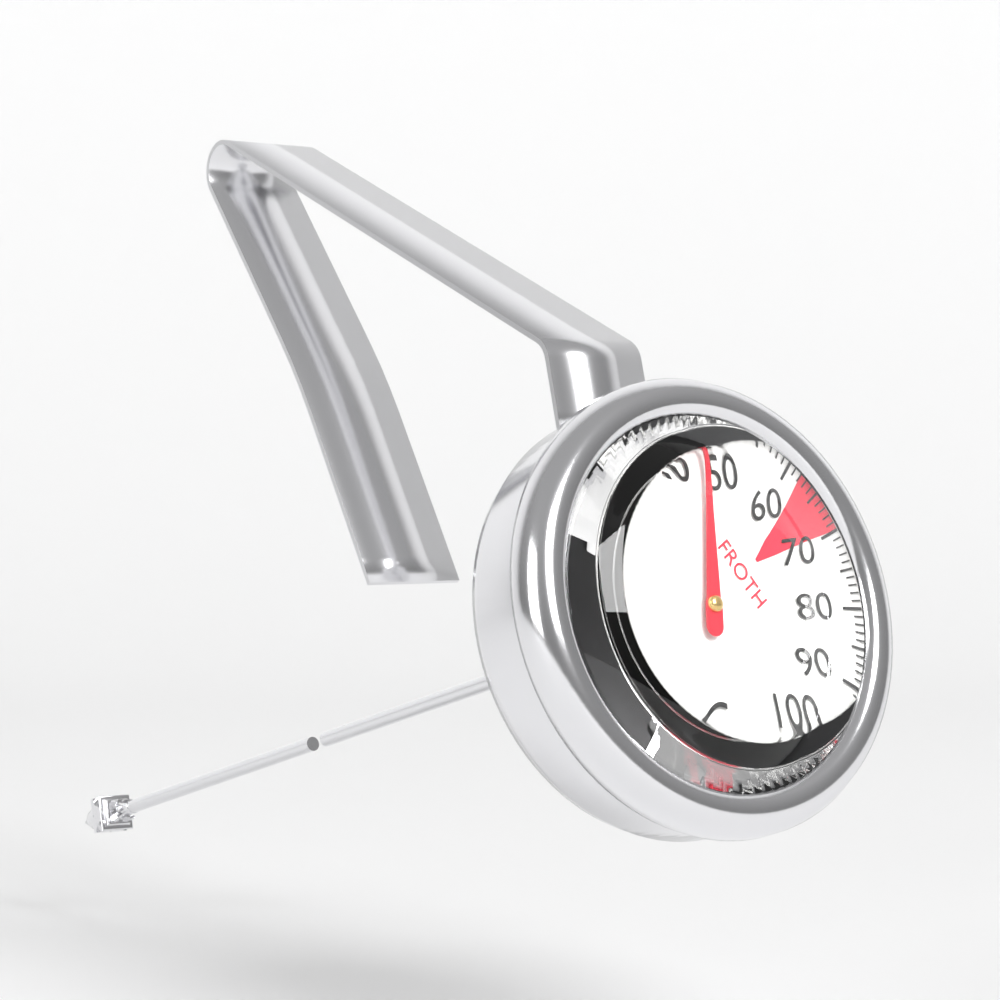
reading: 46 °C
